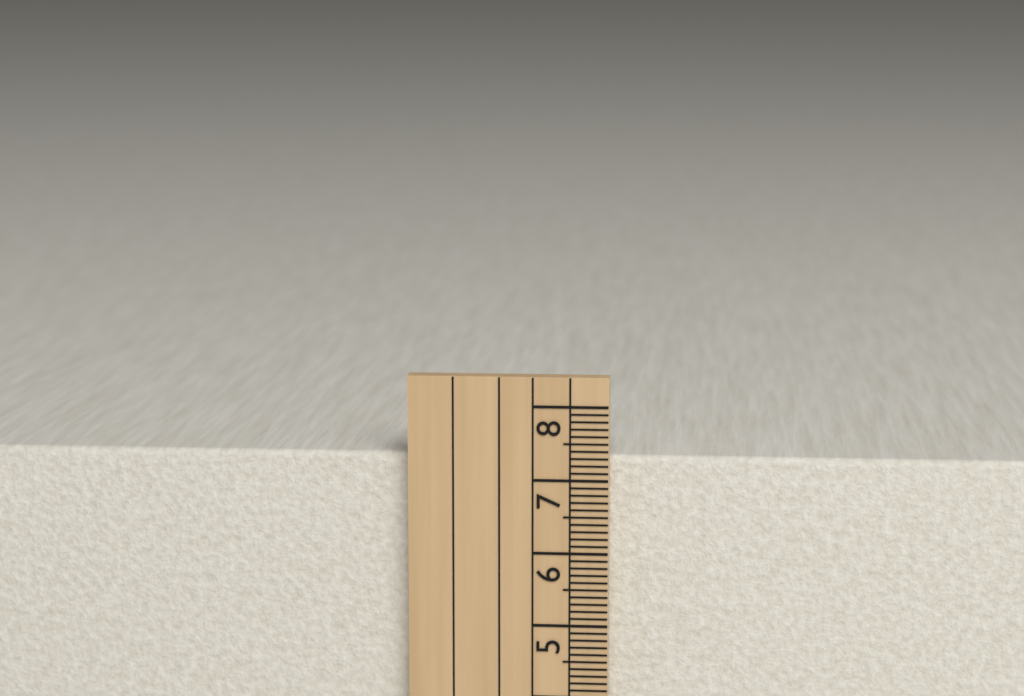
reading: 7.3 cm
